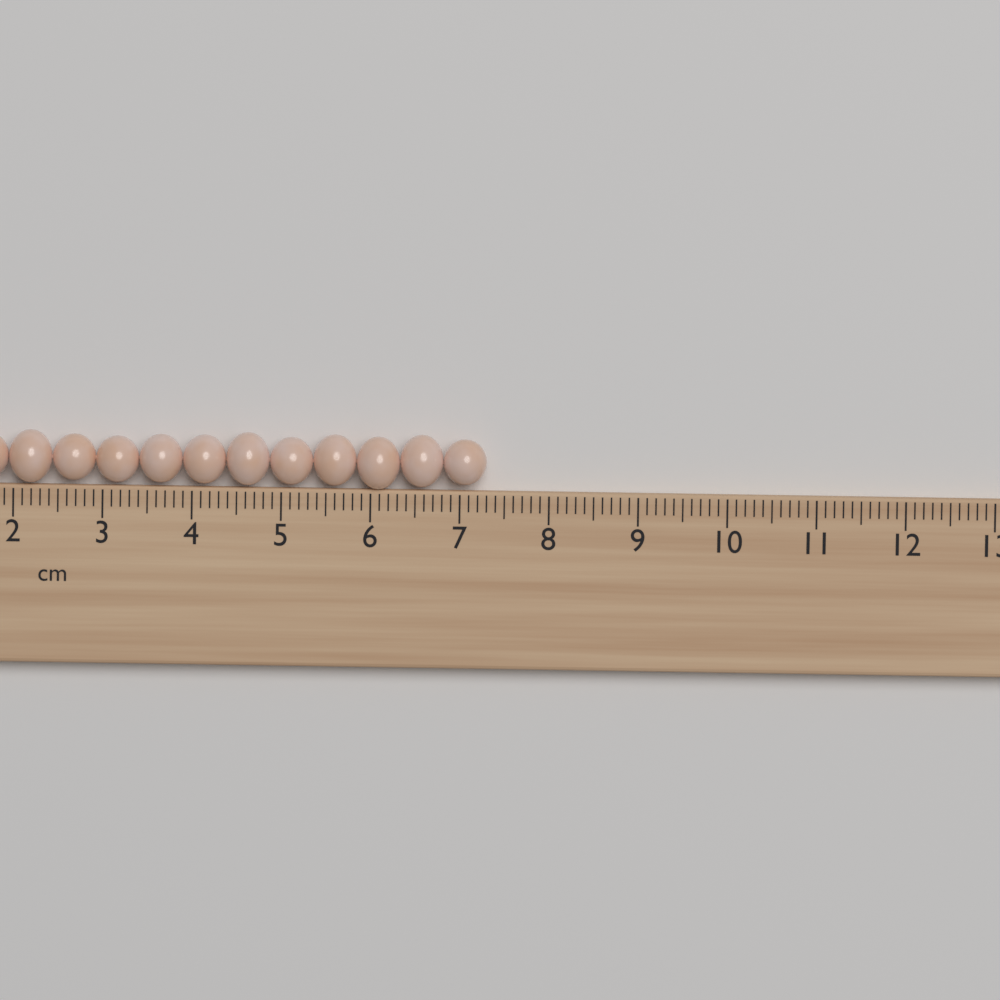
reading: 7.3 cm
